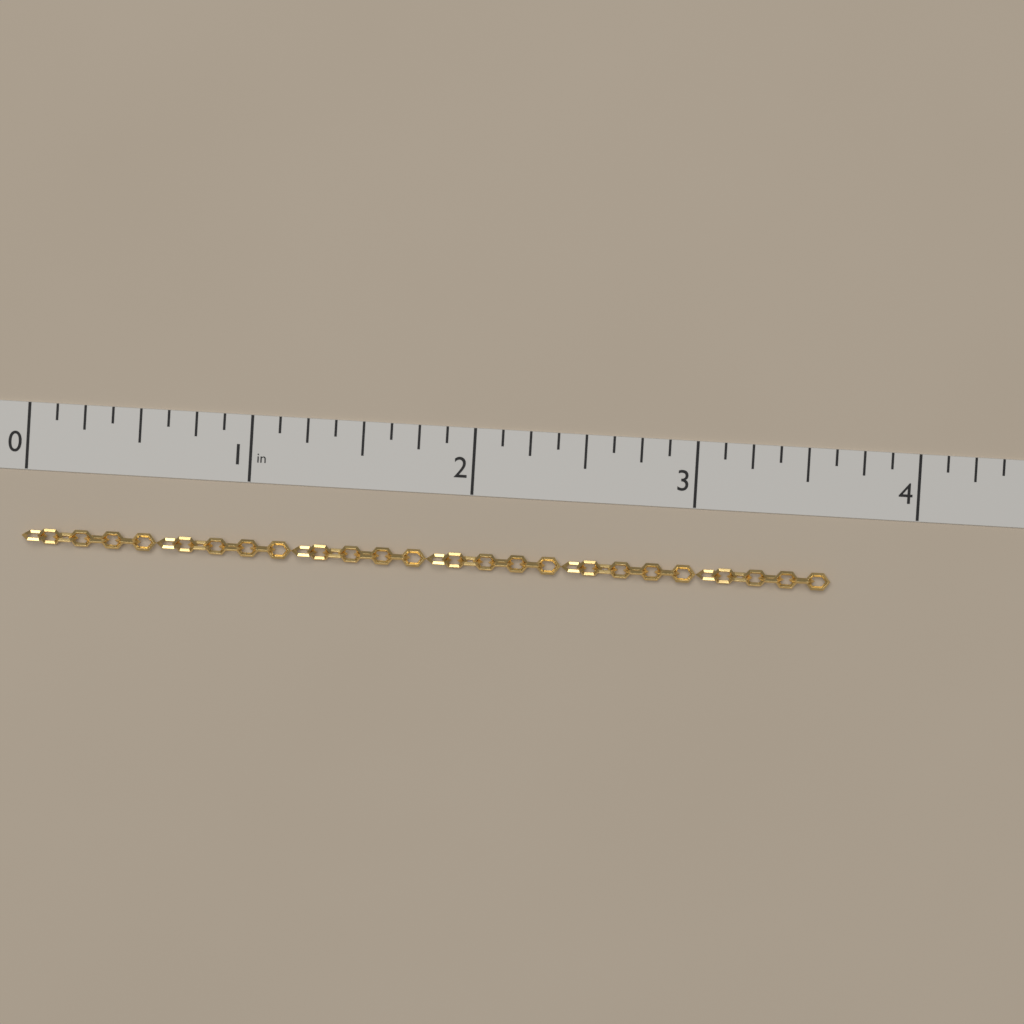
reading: 3.625 in
